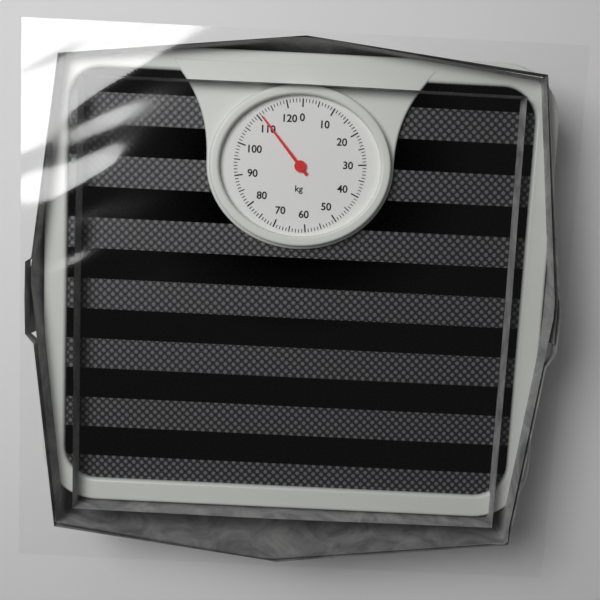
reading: 111 kg
